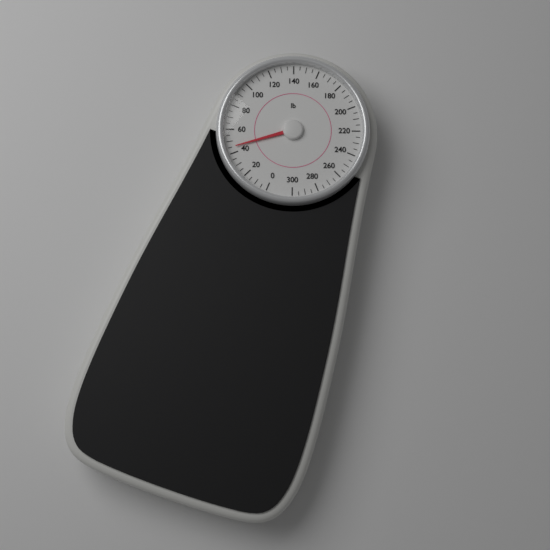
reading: 45 lb
